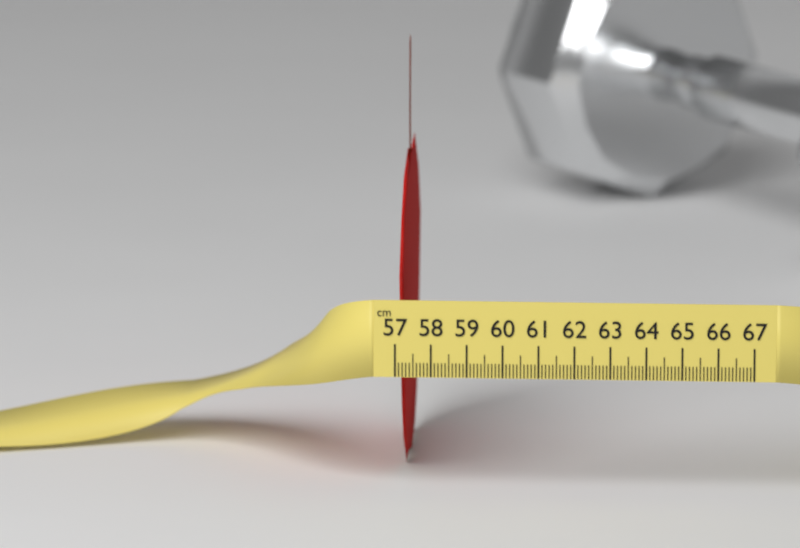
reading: 57.3 cm
